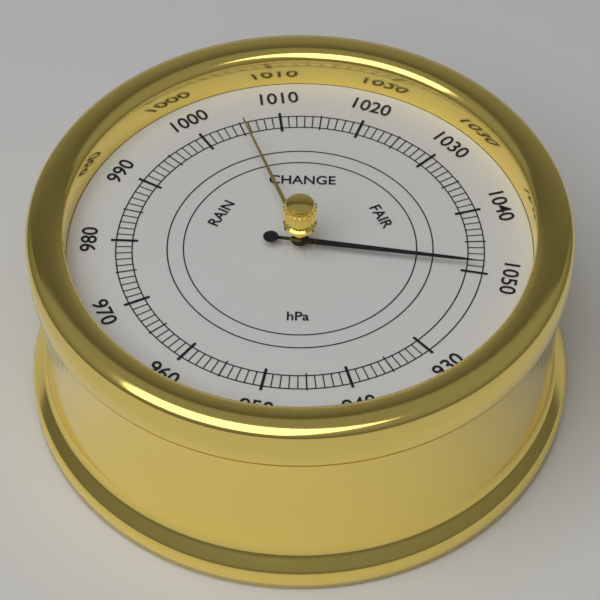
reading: 1049 hPa
